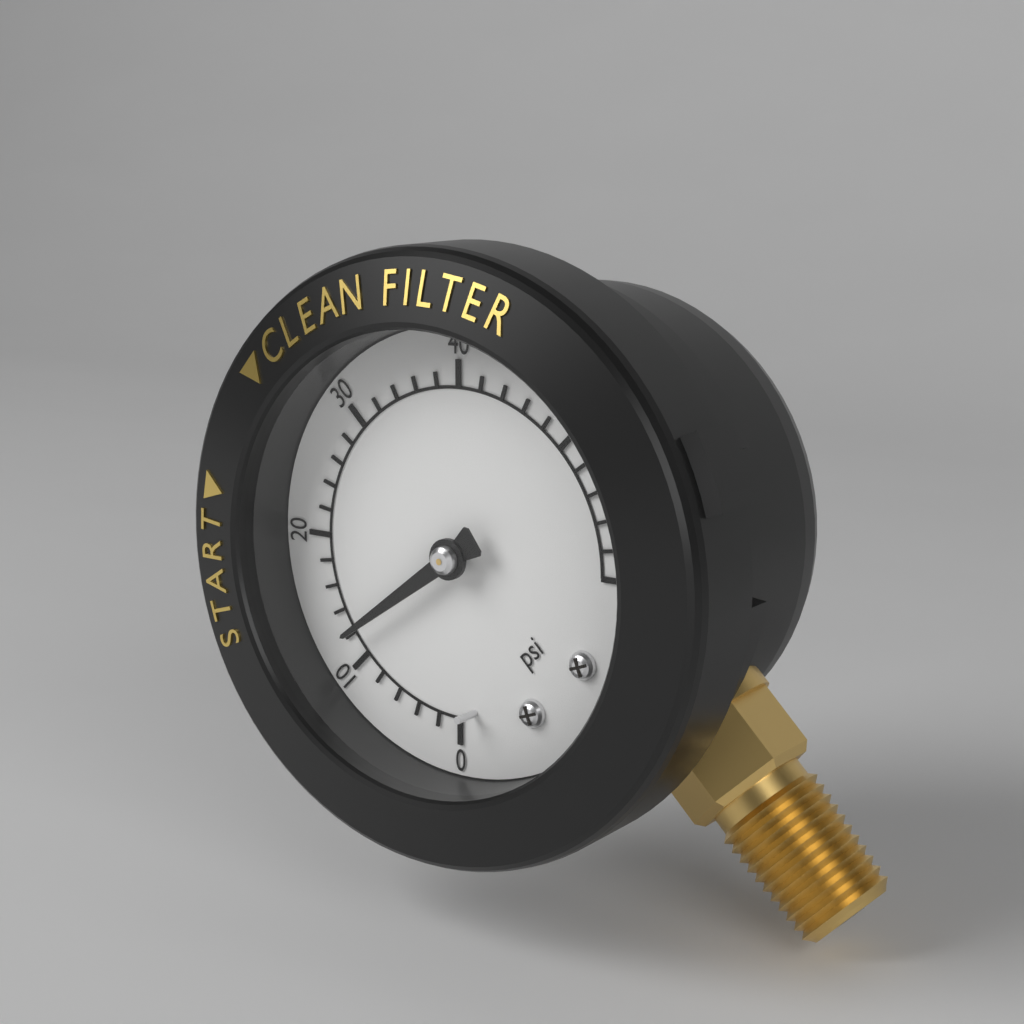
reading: 12 psi
